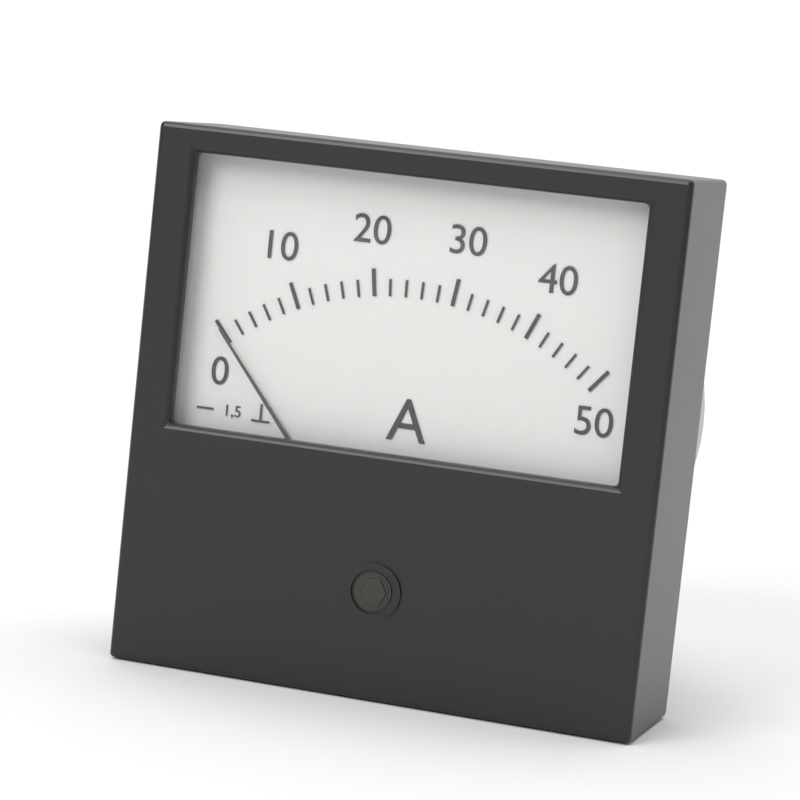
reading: 0 A
